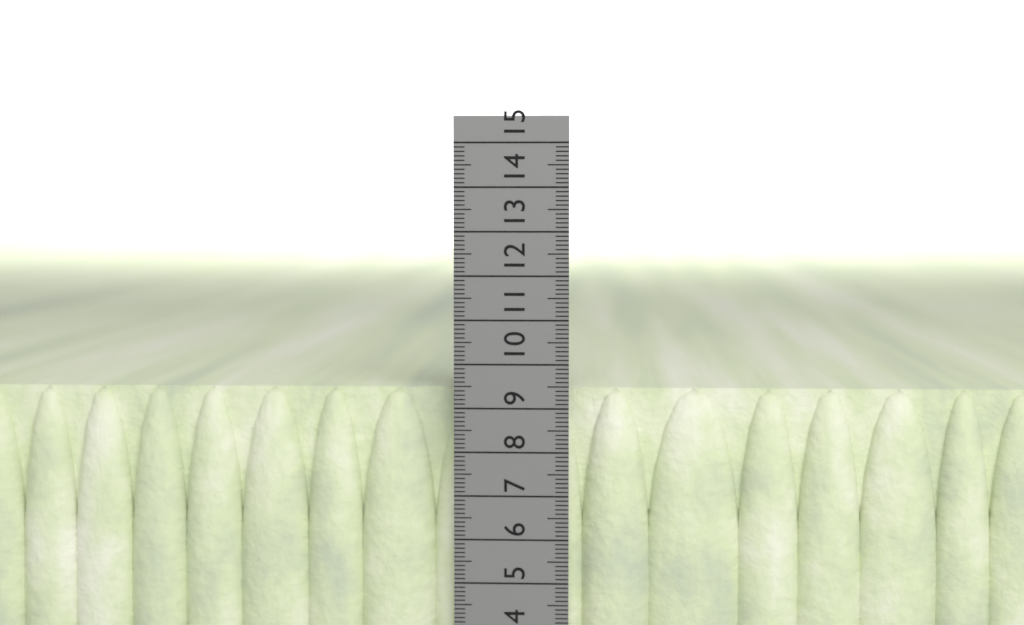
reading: 9.4 cm
